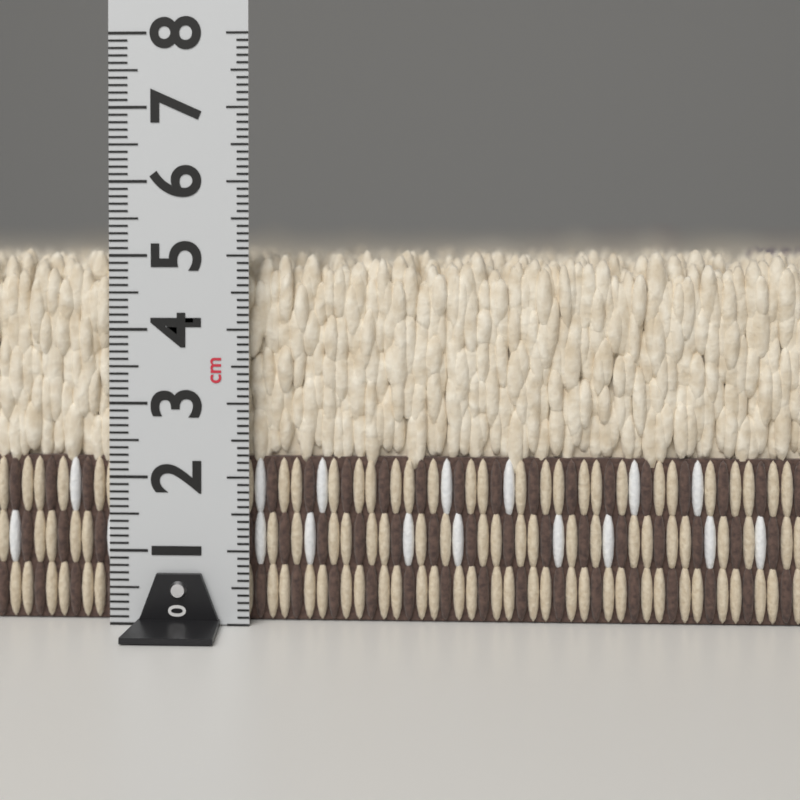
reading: 5.1 cm
